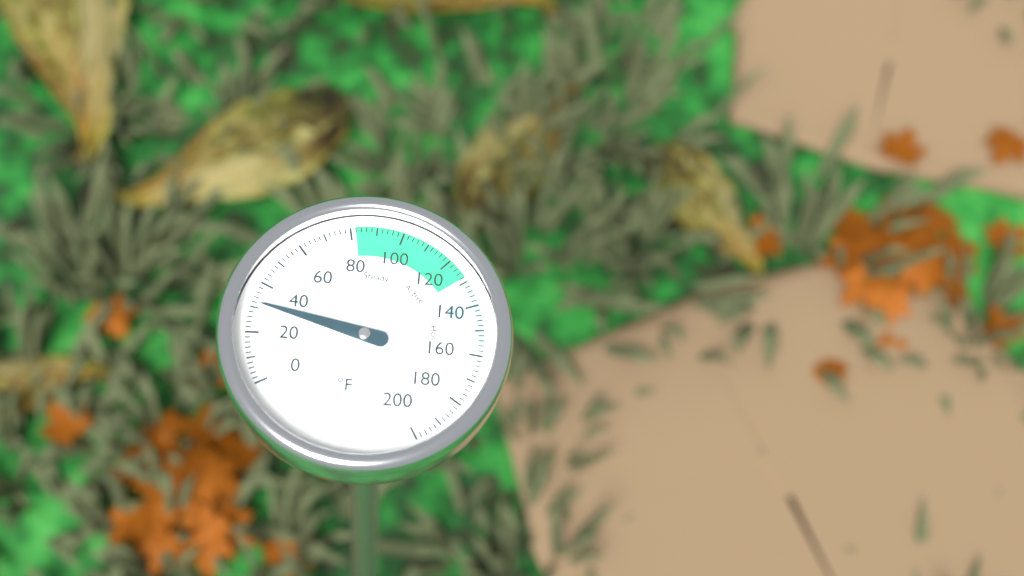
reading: 32 °F
